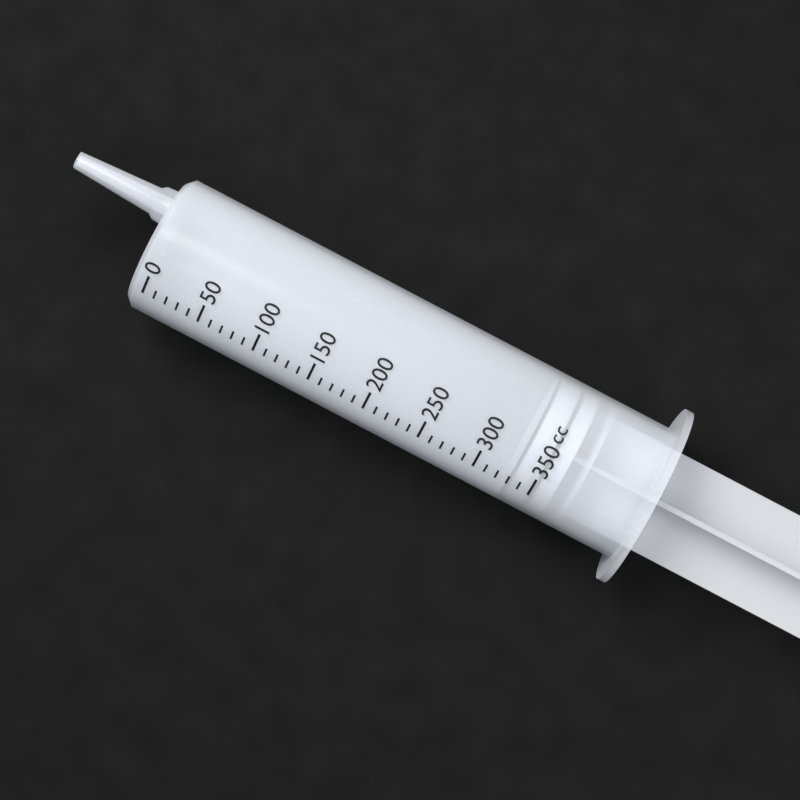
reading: 330 cc
